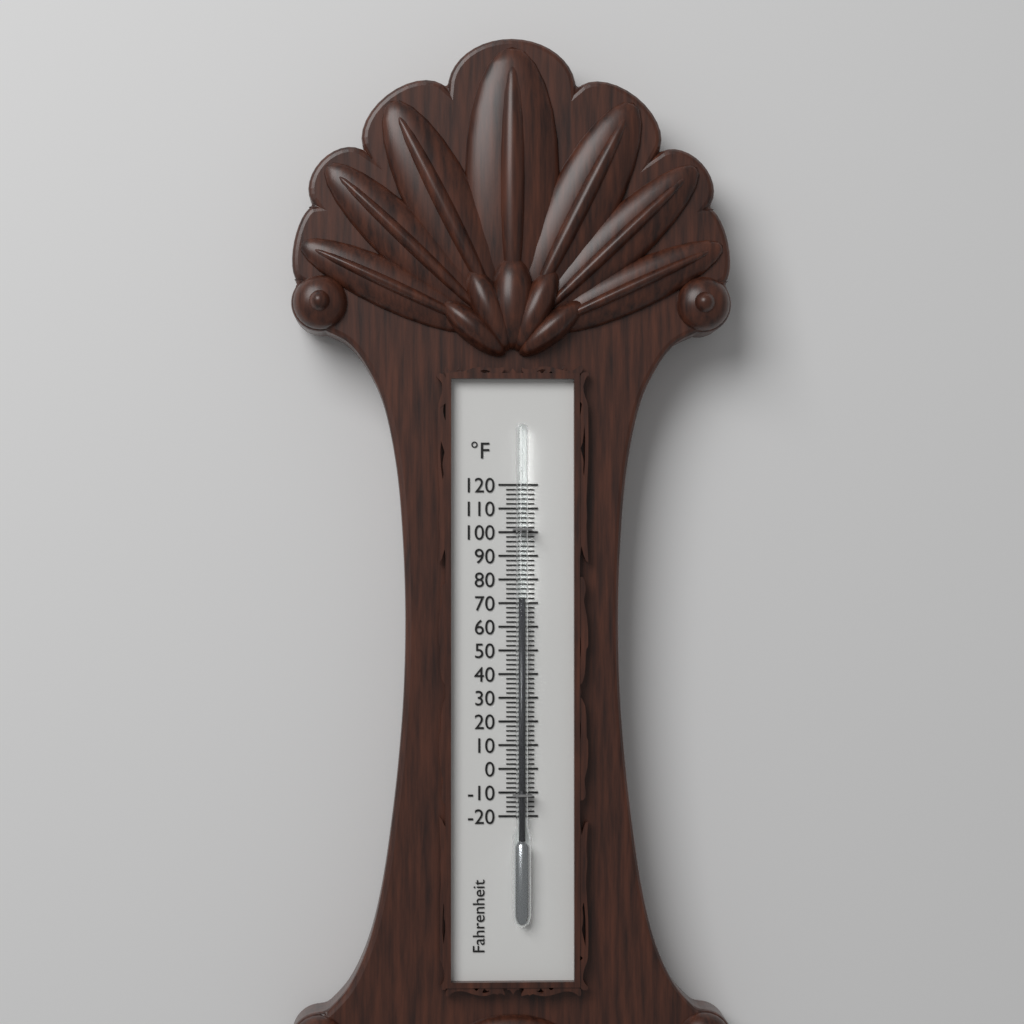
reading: 72 °F
